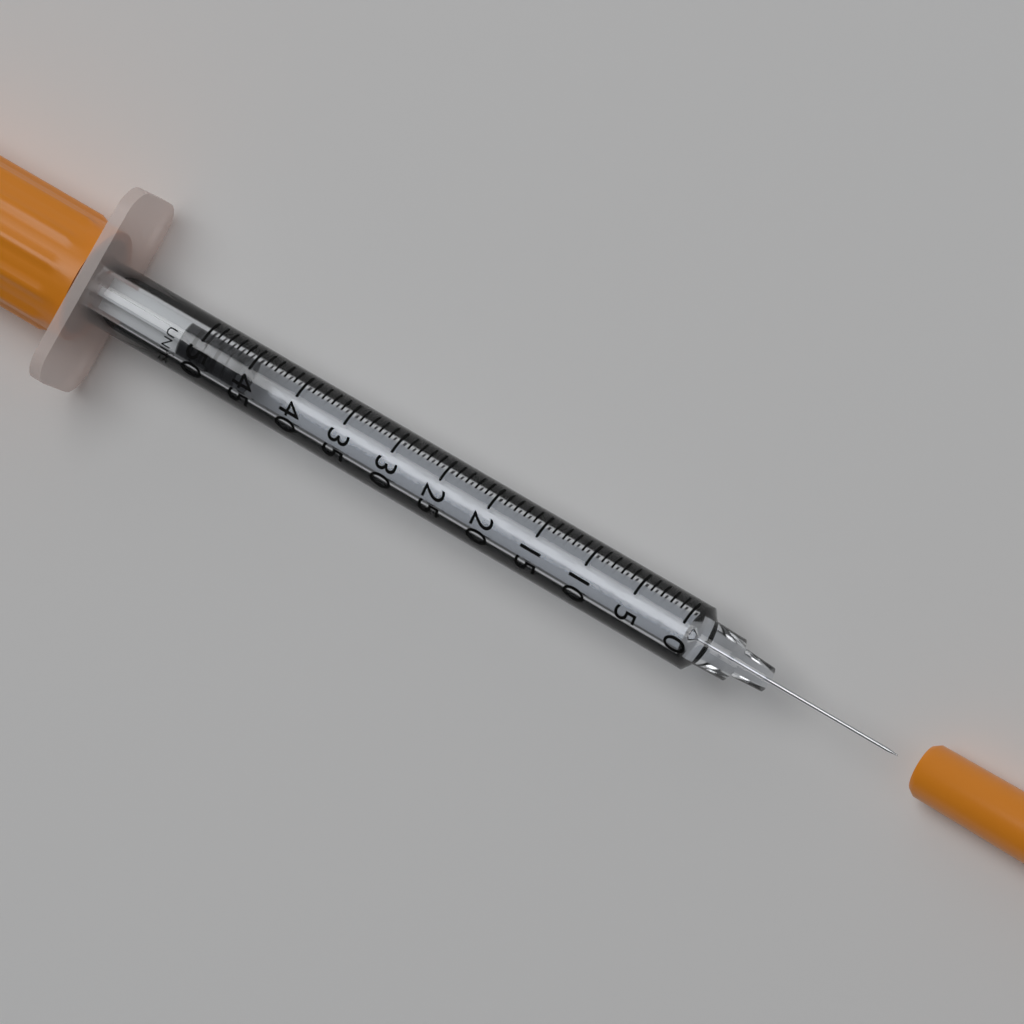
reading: 46 UNITS
